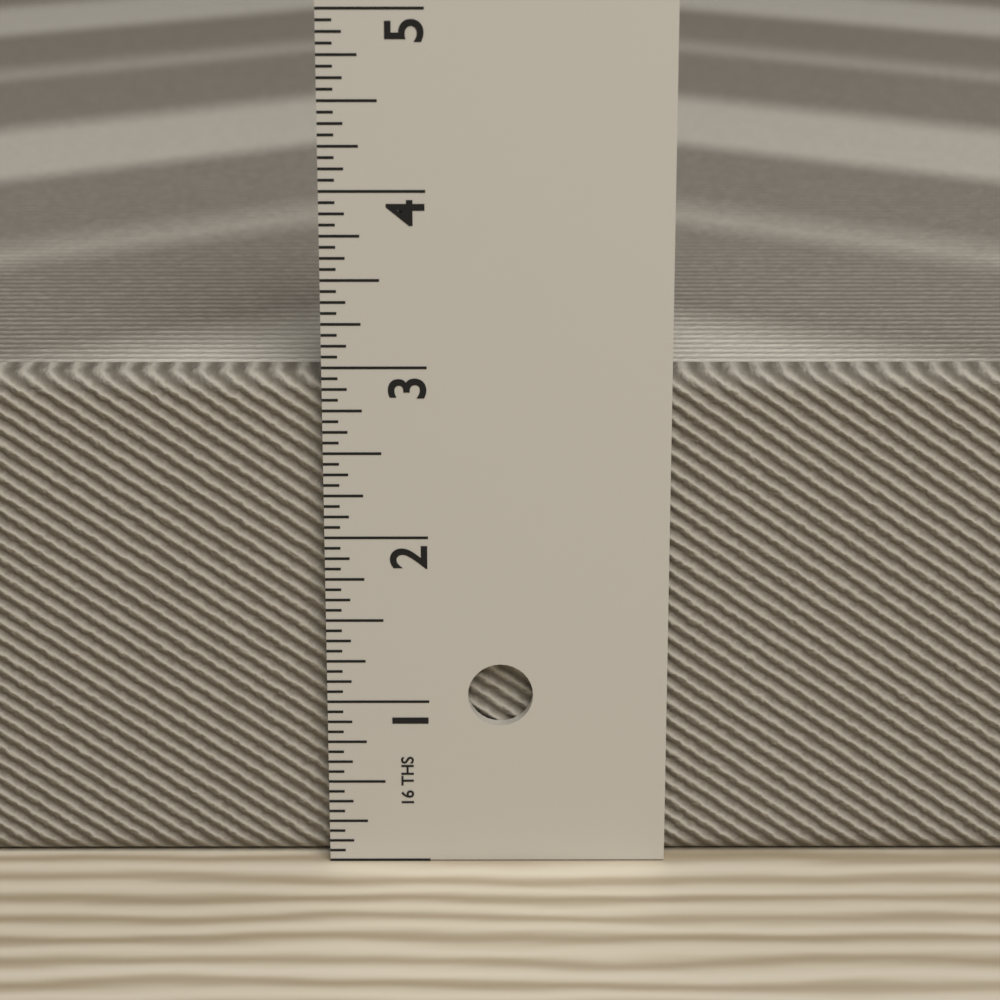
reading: 2.9375 in
